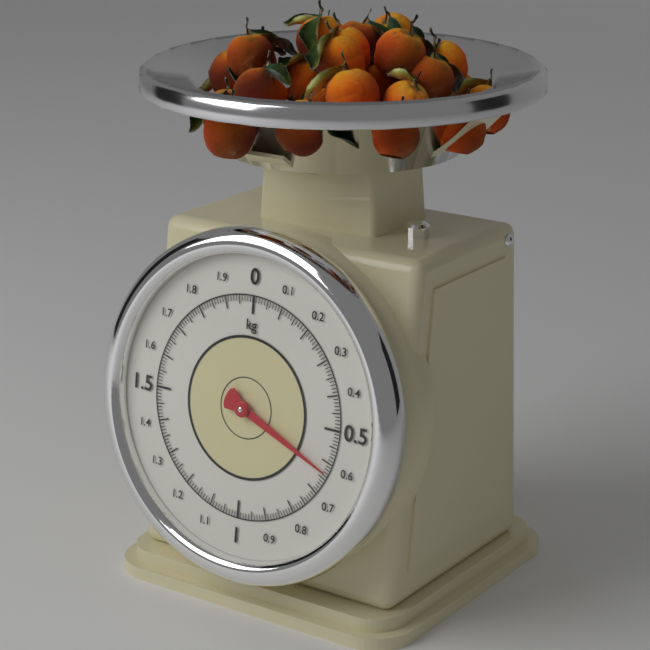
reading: 0.63 kg
